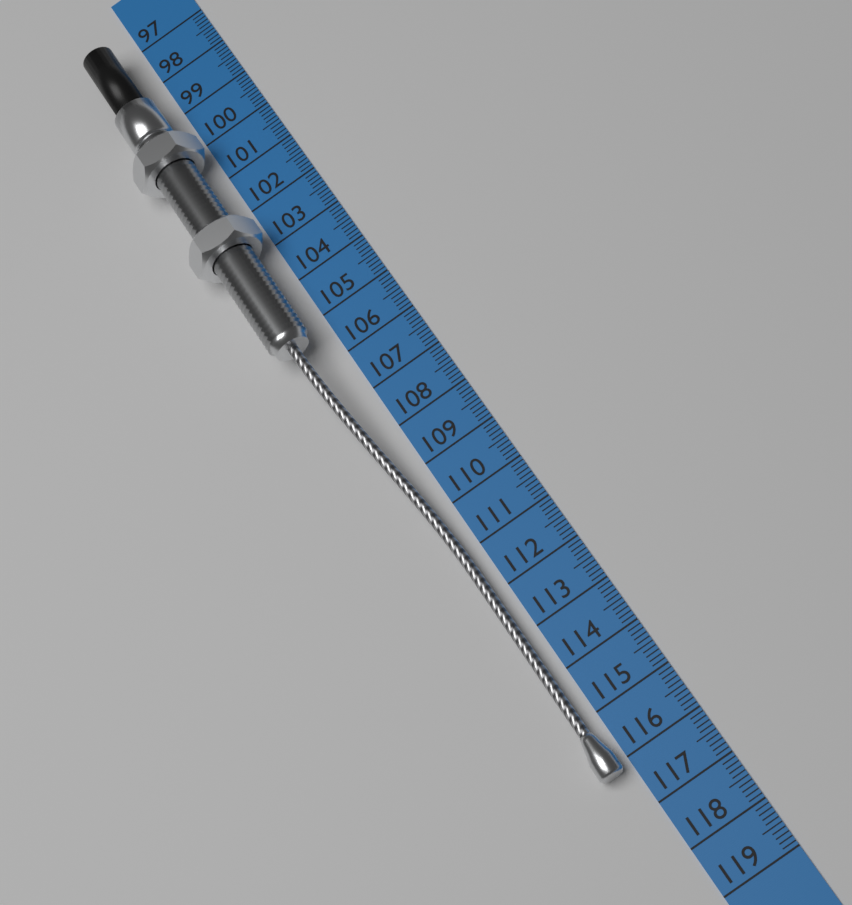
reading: 116.2 cm
